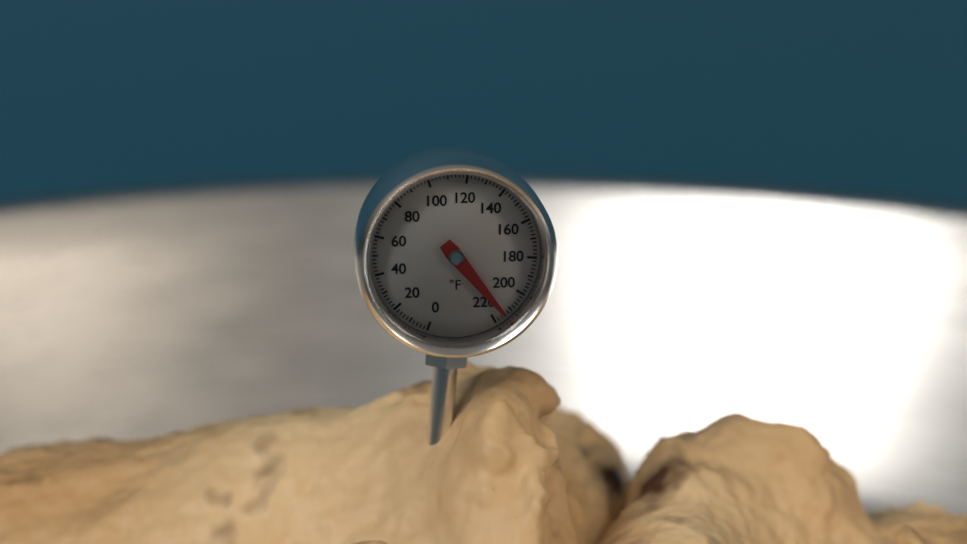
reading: 214 °F
